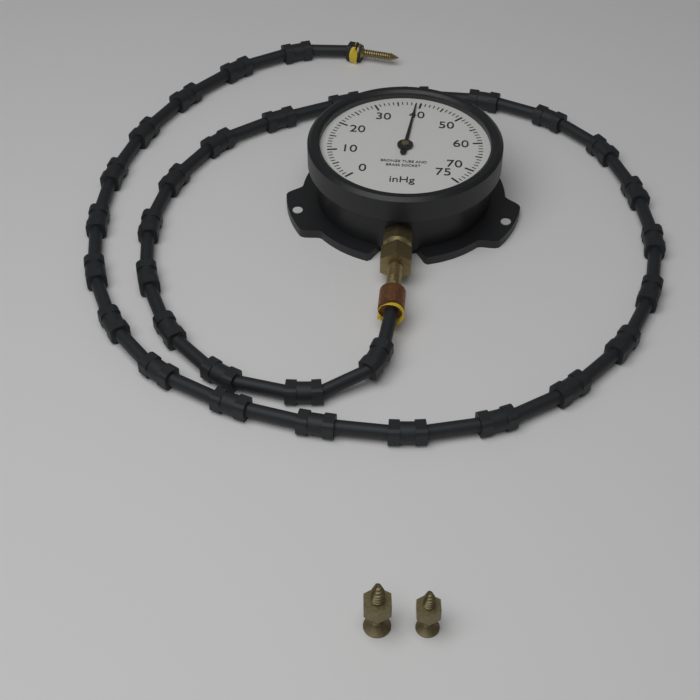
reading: 39 inHg
